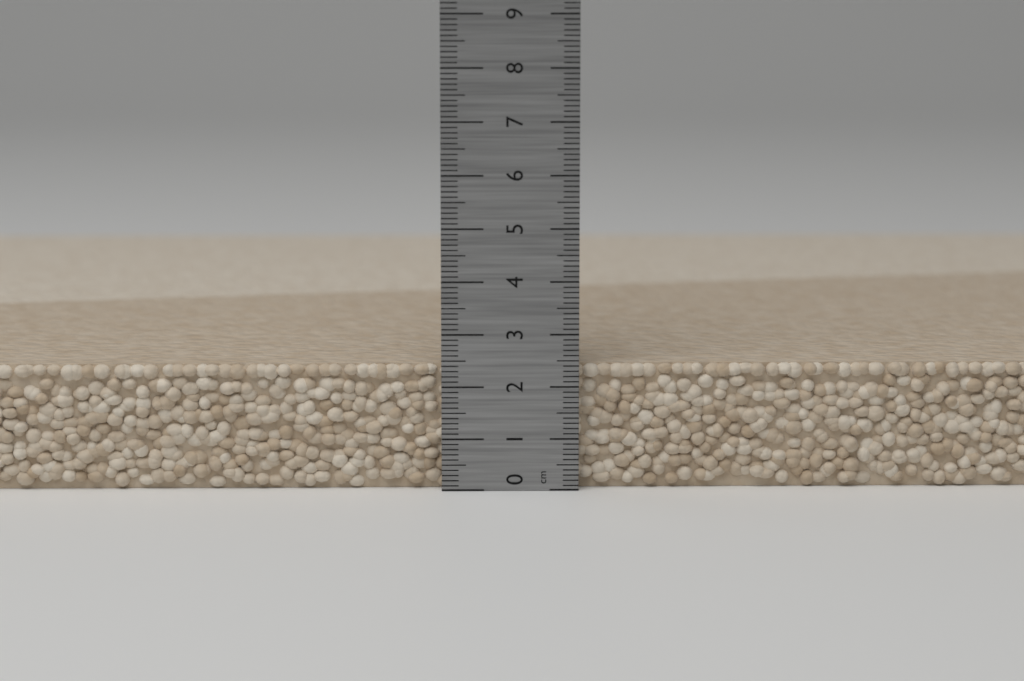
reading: 2.4 cm
